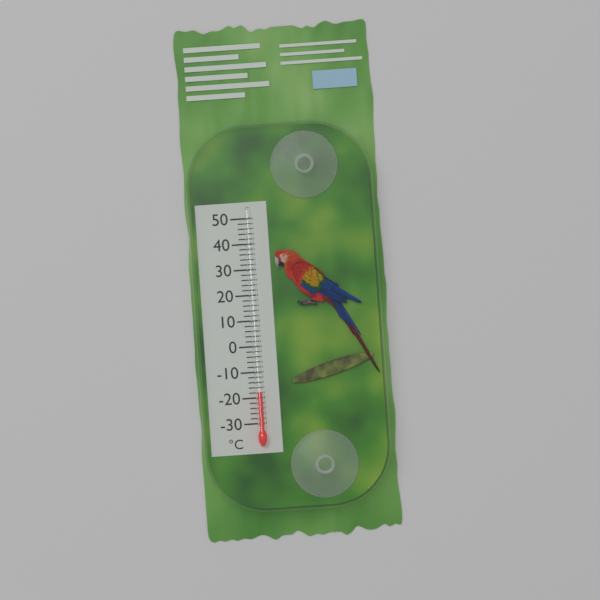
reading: -18 °C
